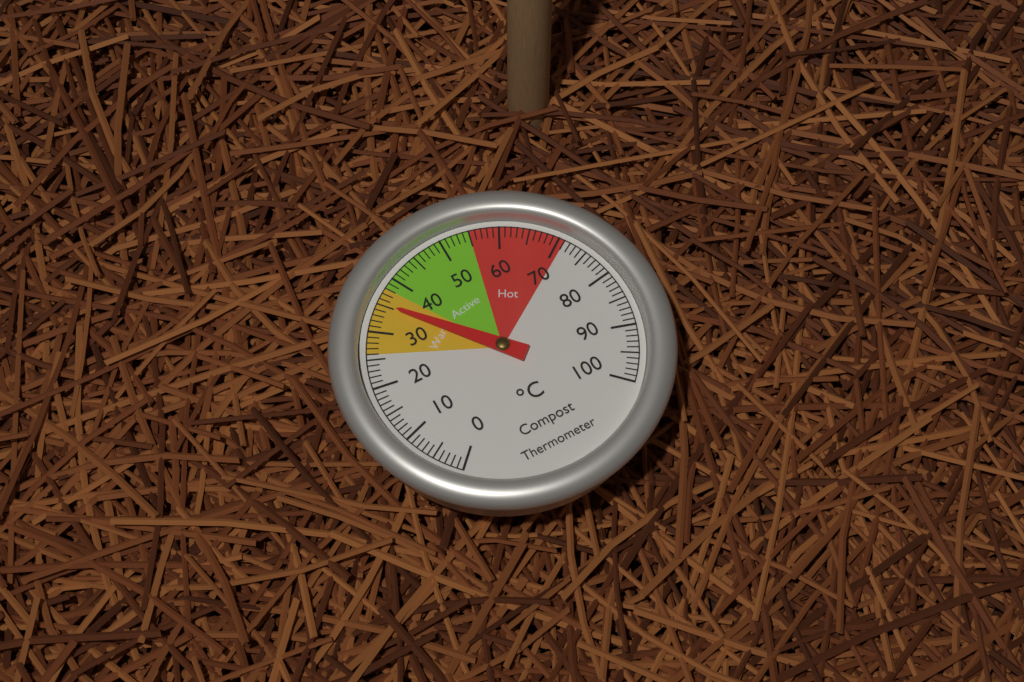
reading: 35 °C
